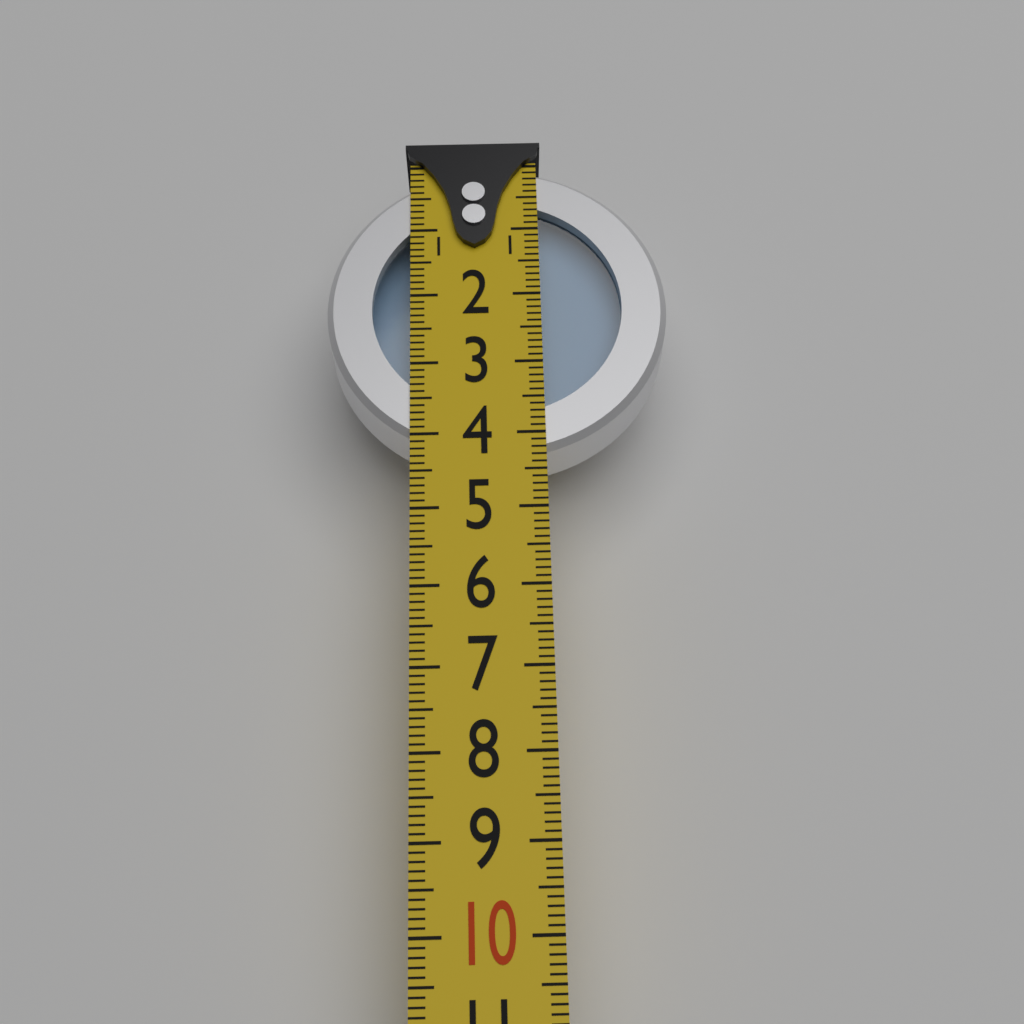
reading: 4.3 (no unit)
